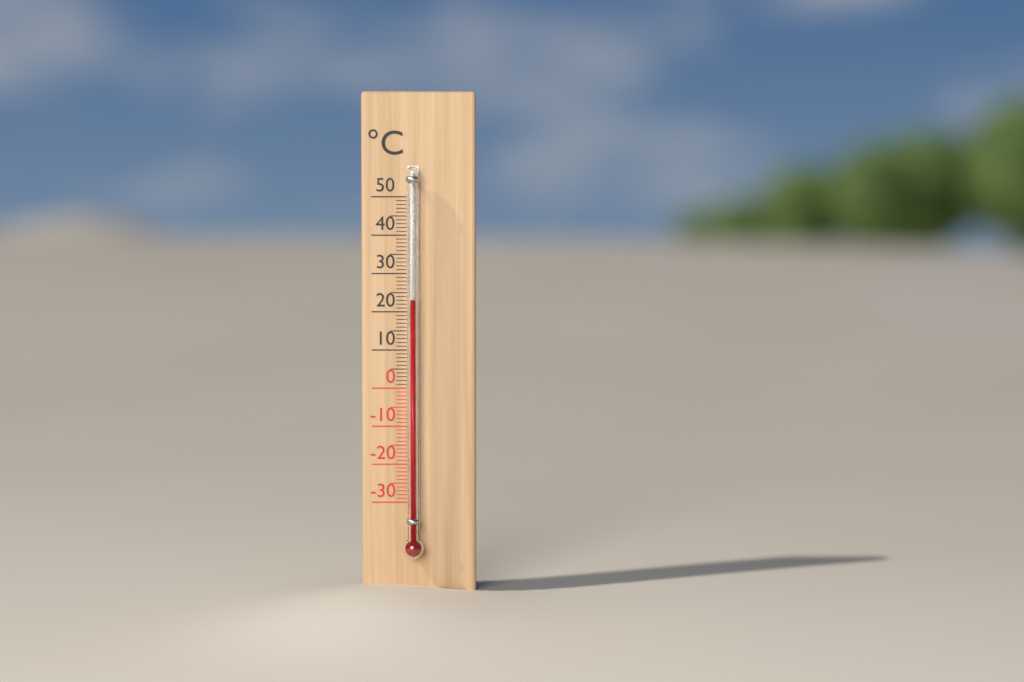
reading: 23 °C
